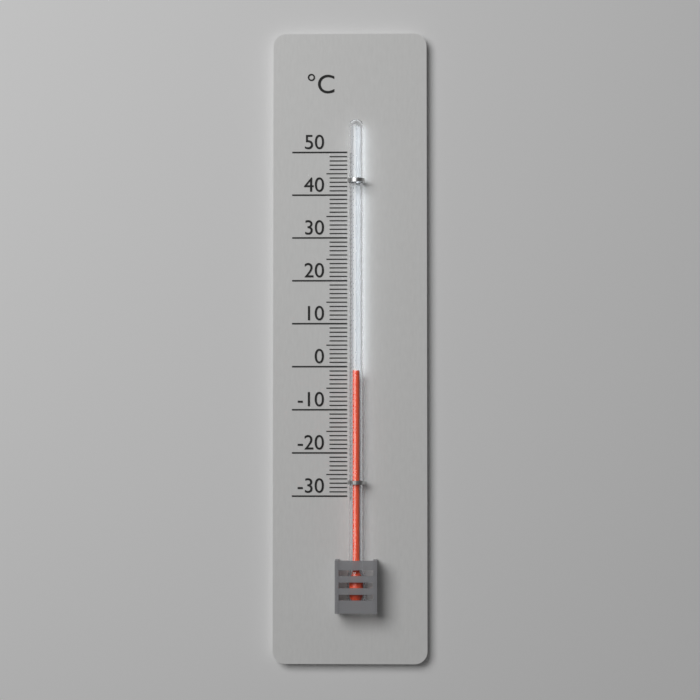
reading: -1 °C
